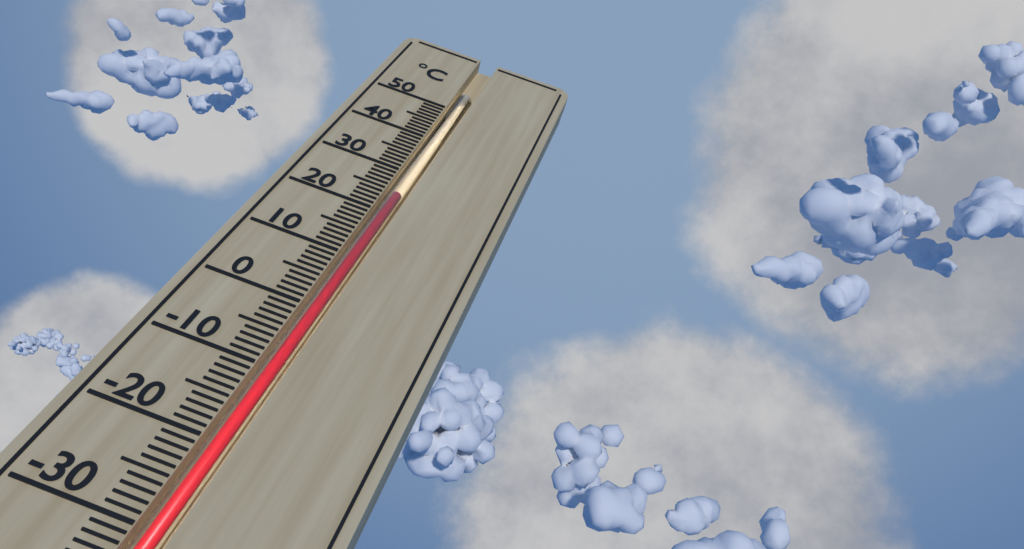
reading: 25 °C
